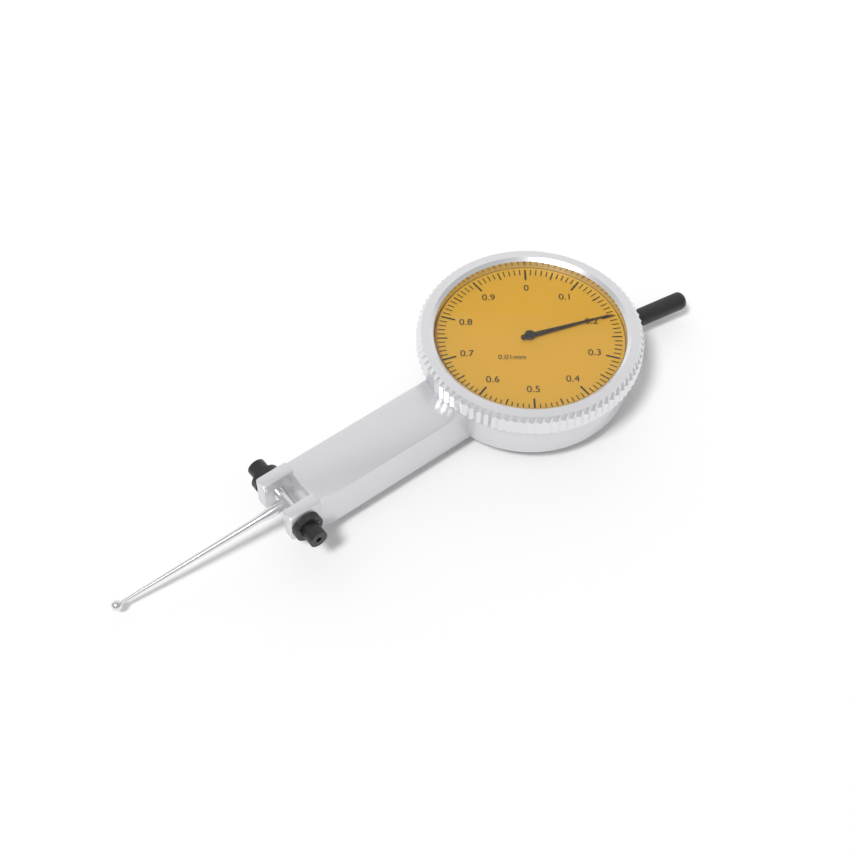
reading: 0.20 mm
